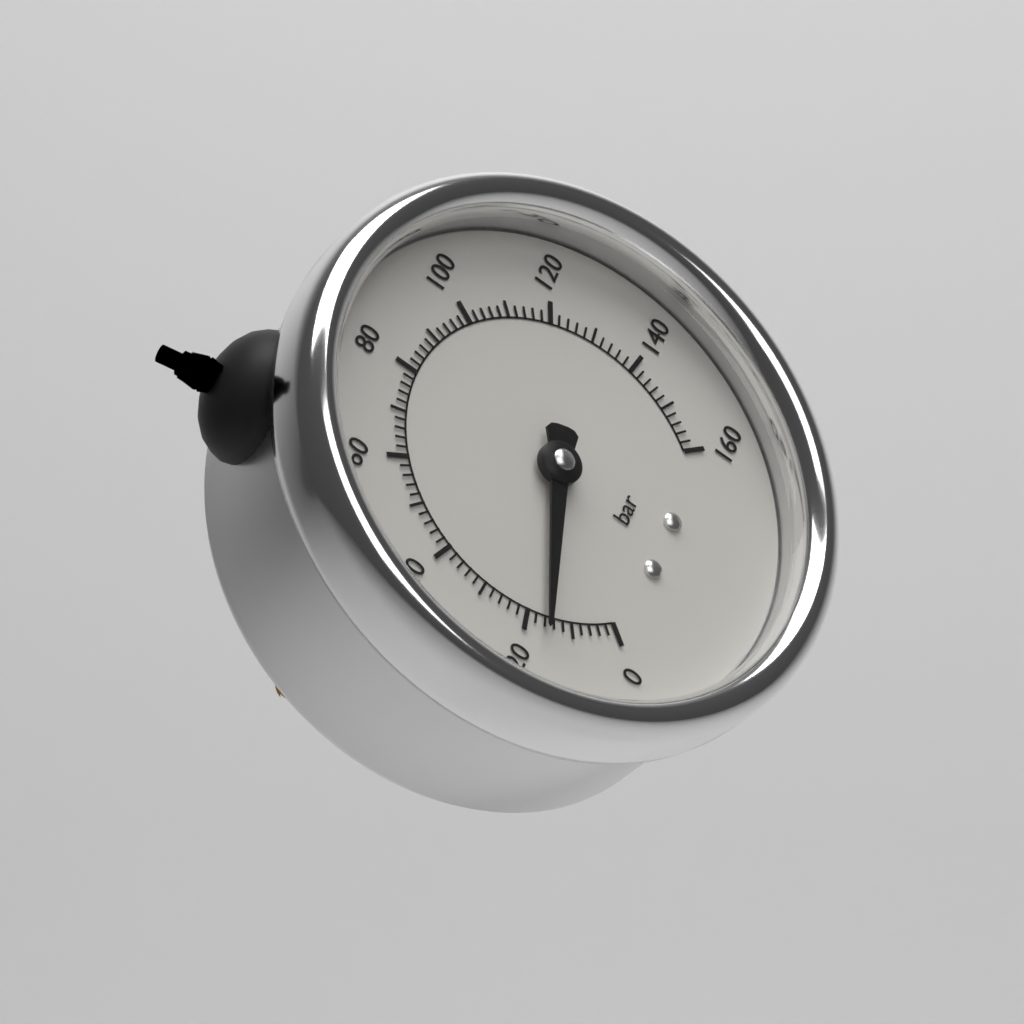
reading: 16 bar
